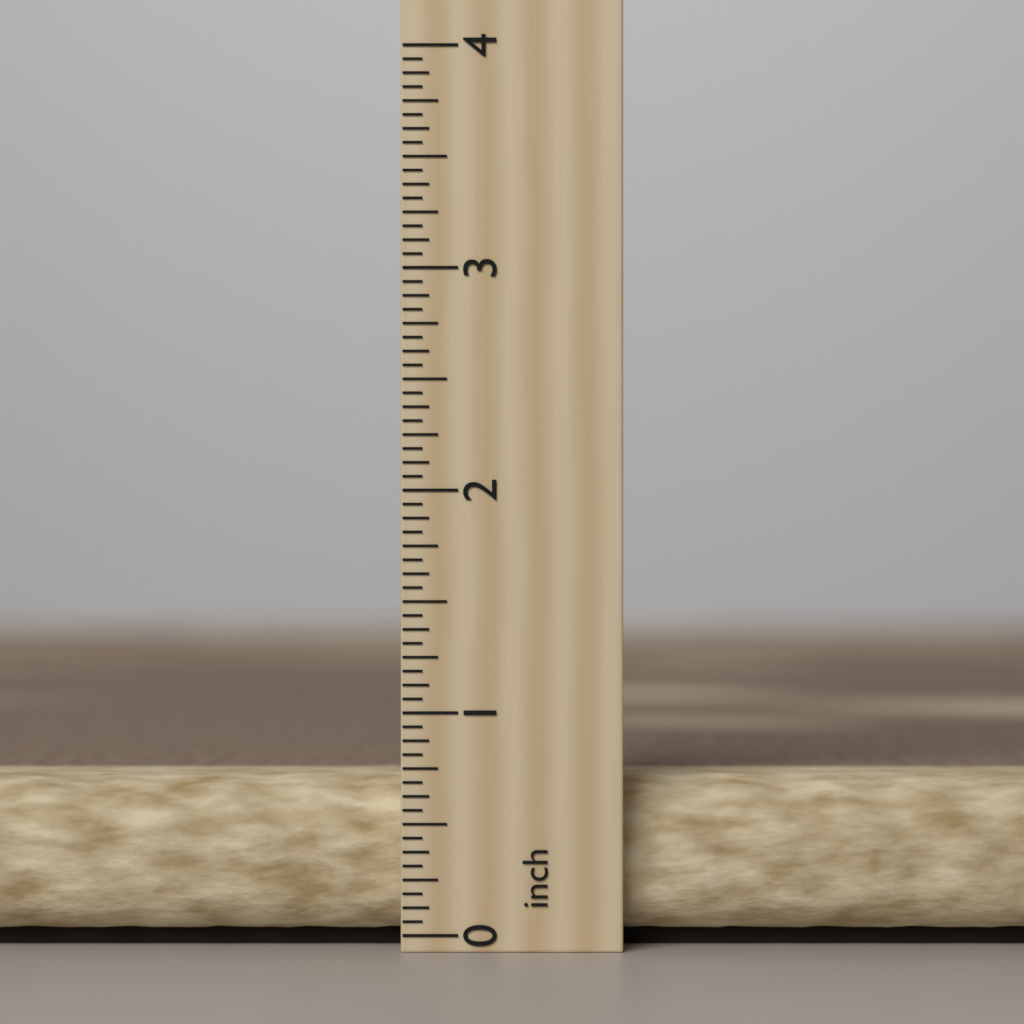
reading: 0.7000 inch
